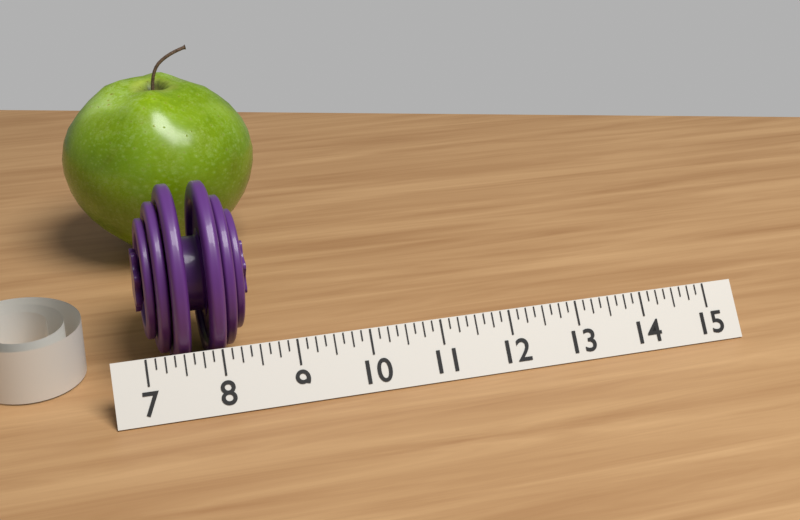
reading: 8.500 (no unit)
